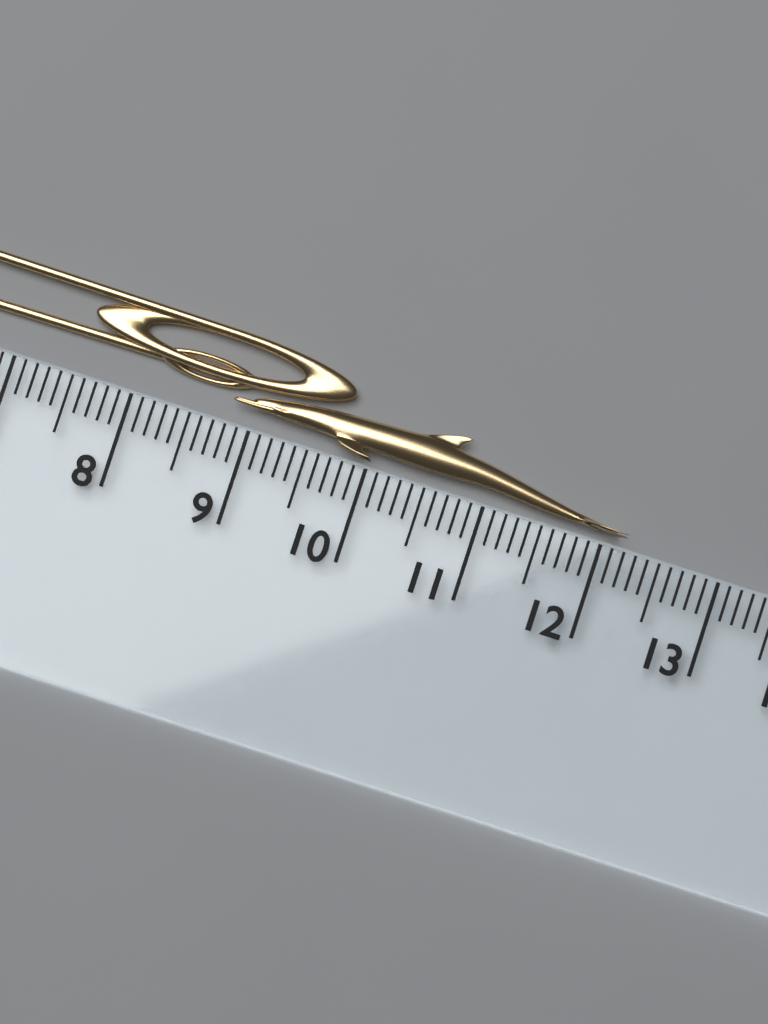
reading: 12.2 cm
